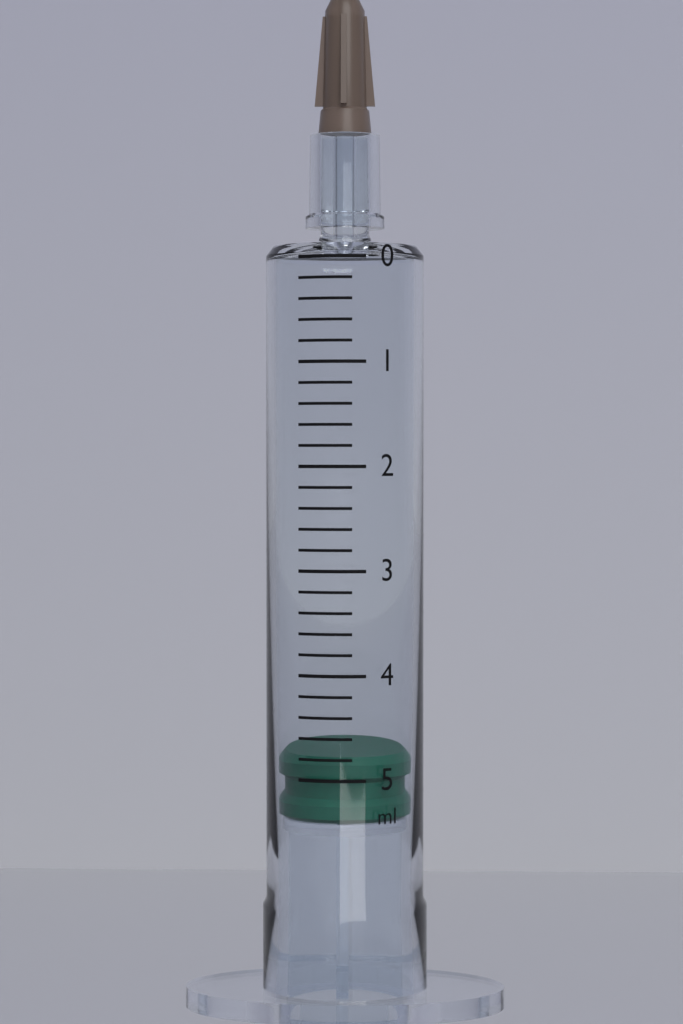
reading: 4.8 ml
